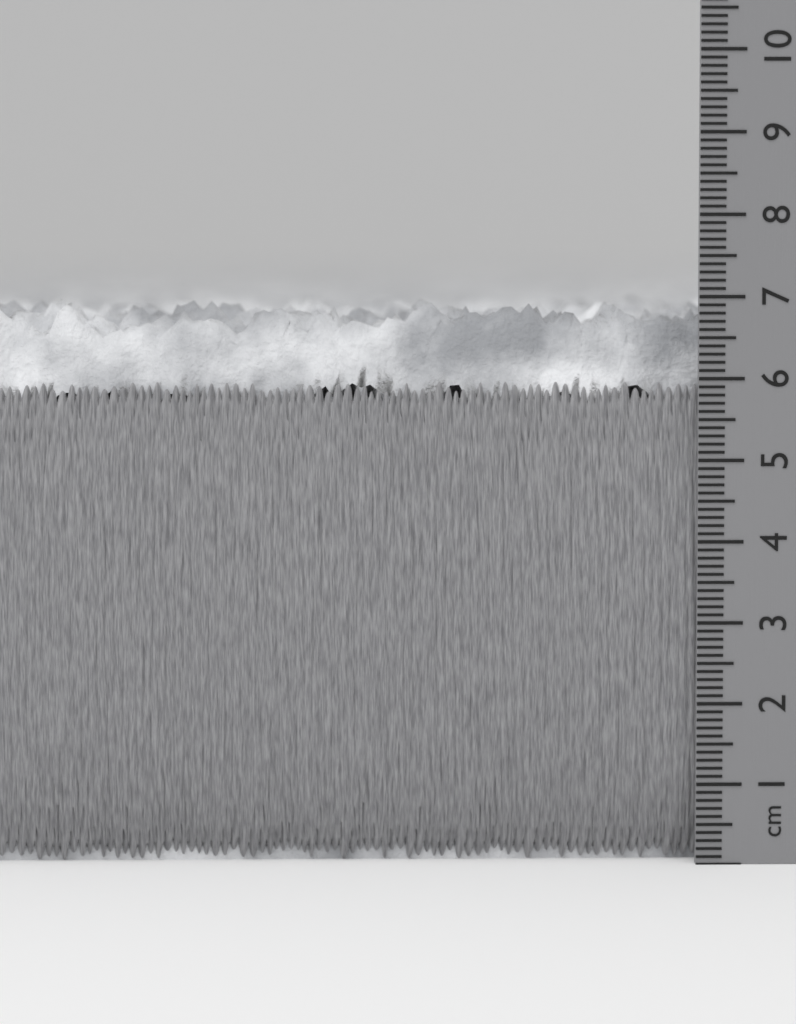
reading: 7.0 cm
